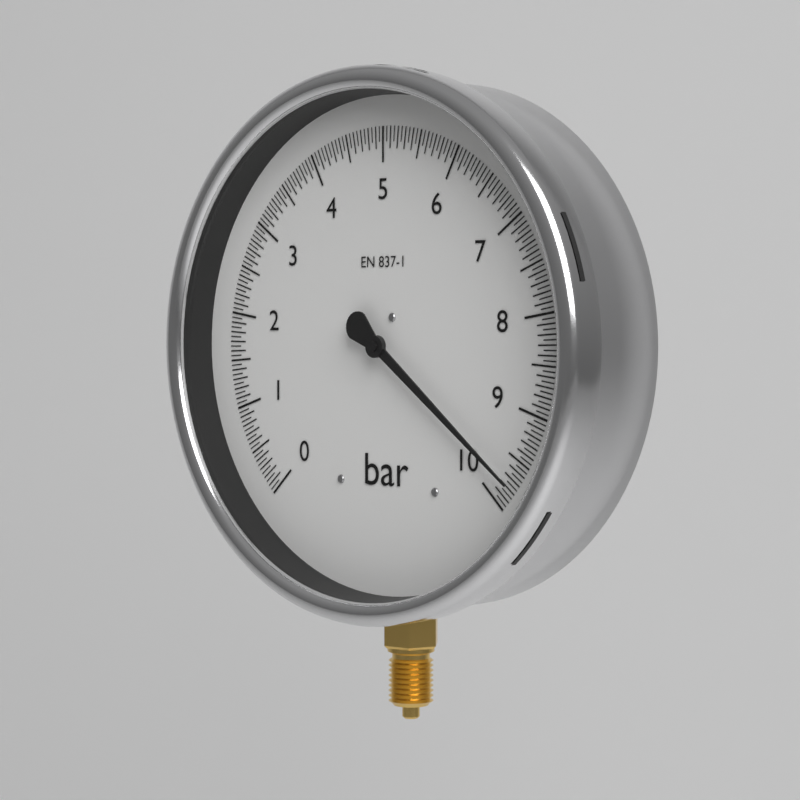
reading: 9.75 bar
